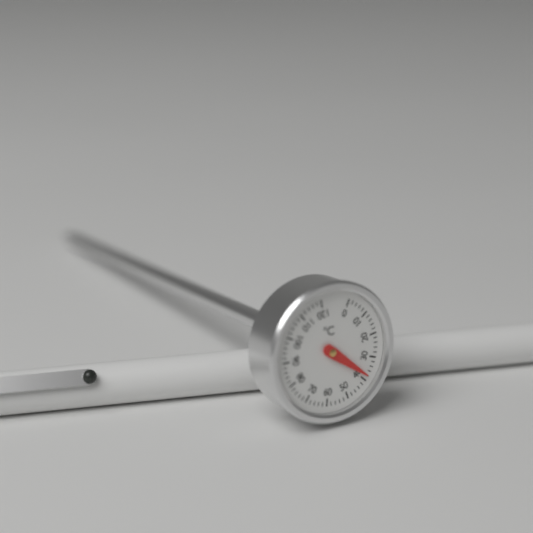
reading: 38 °C
